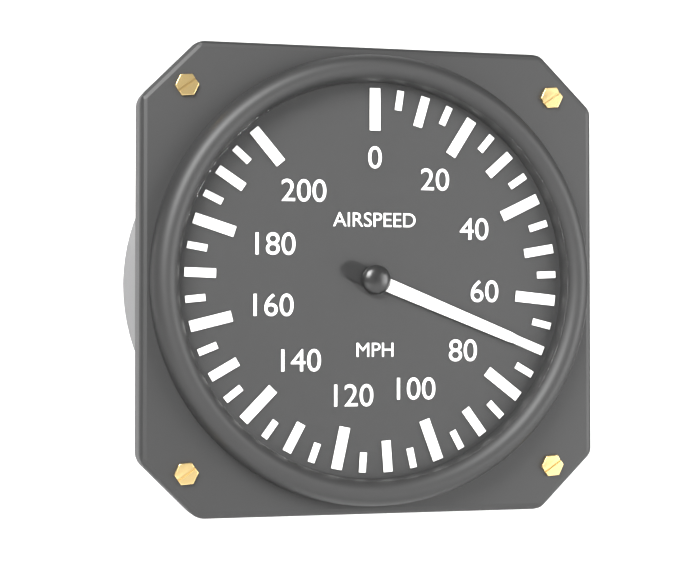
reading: 70 mph
